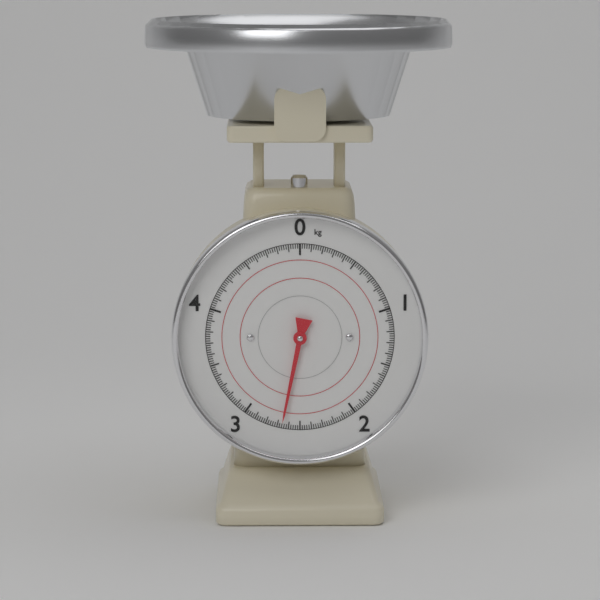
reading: 2.66 kg
